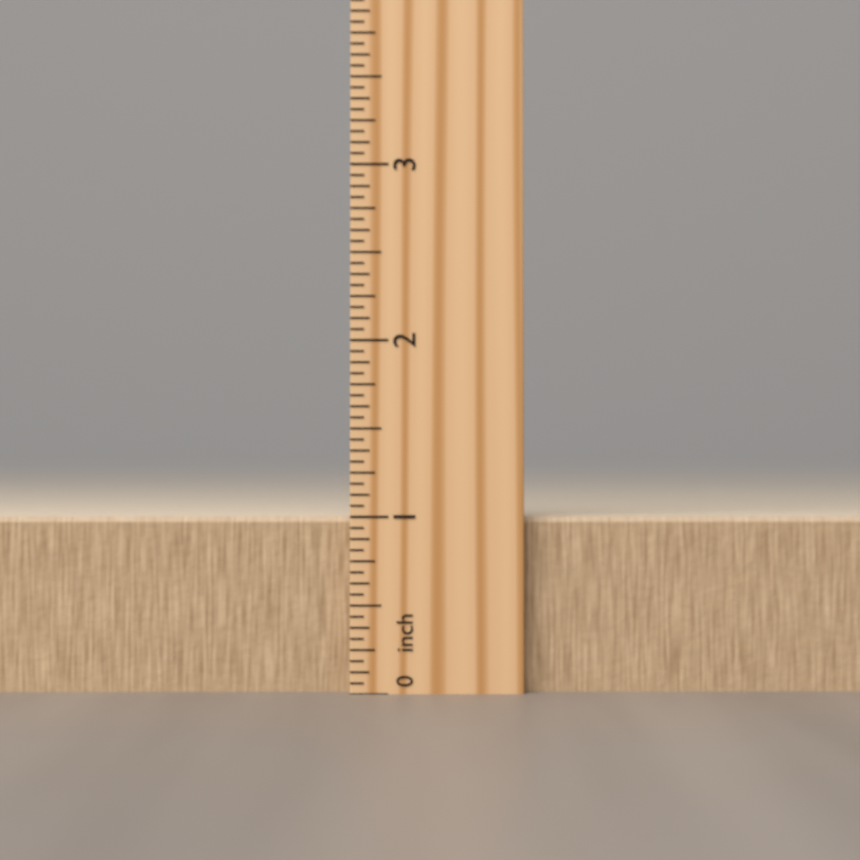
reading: 1.0000 inch
